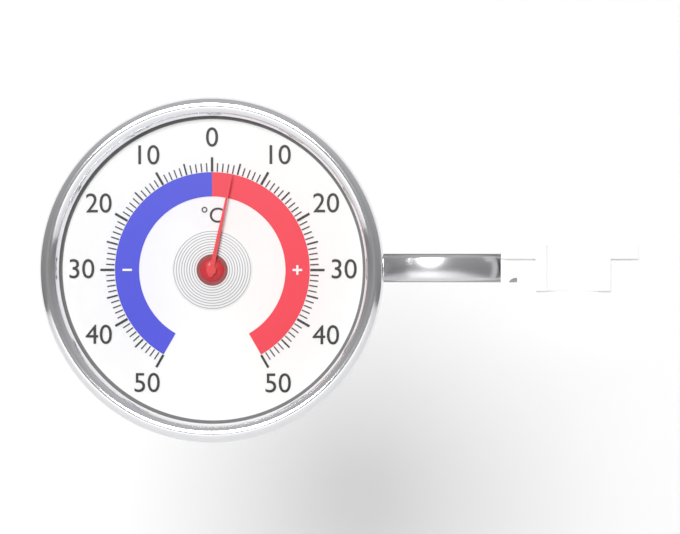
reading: 4 °C
